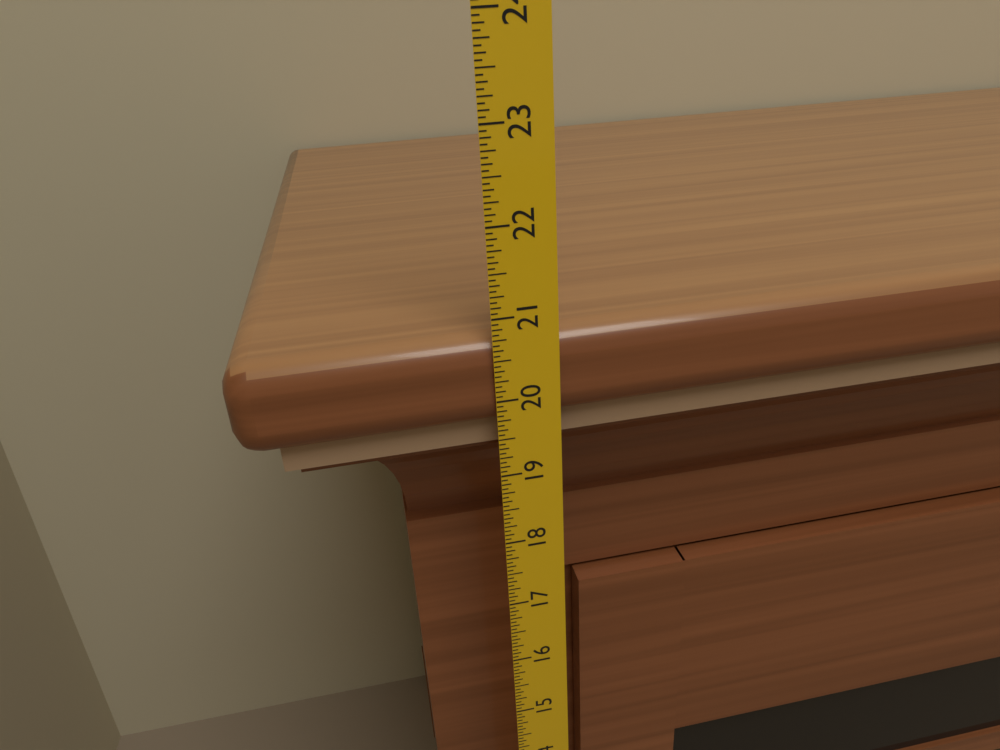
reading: 20.7500 in
